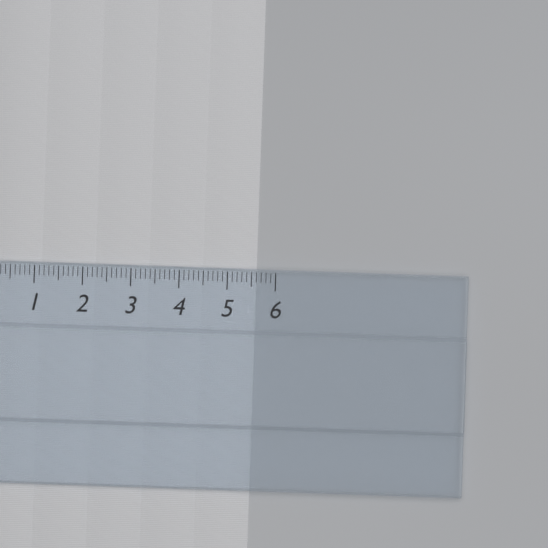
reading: 5.6 (no unit)
